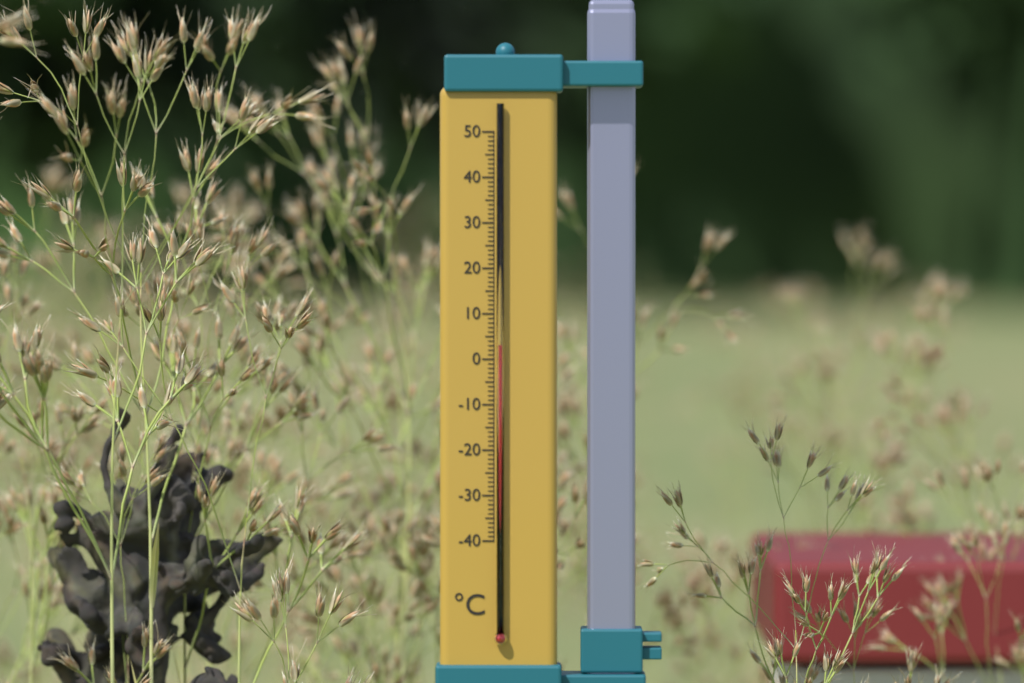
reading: 3 °C
